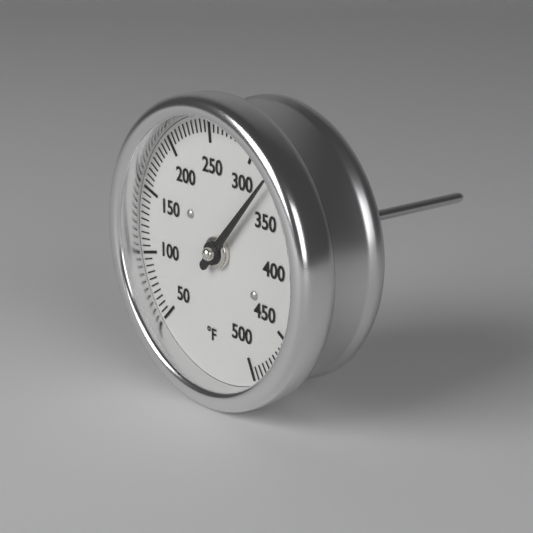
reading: 325 °F
